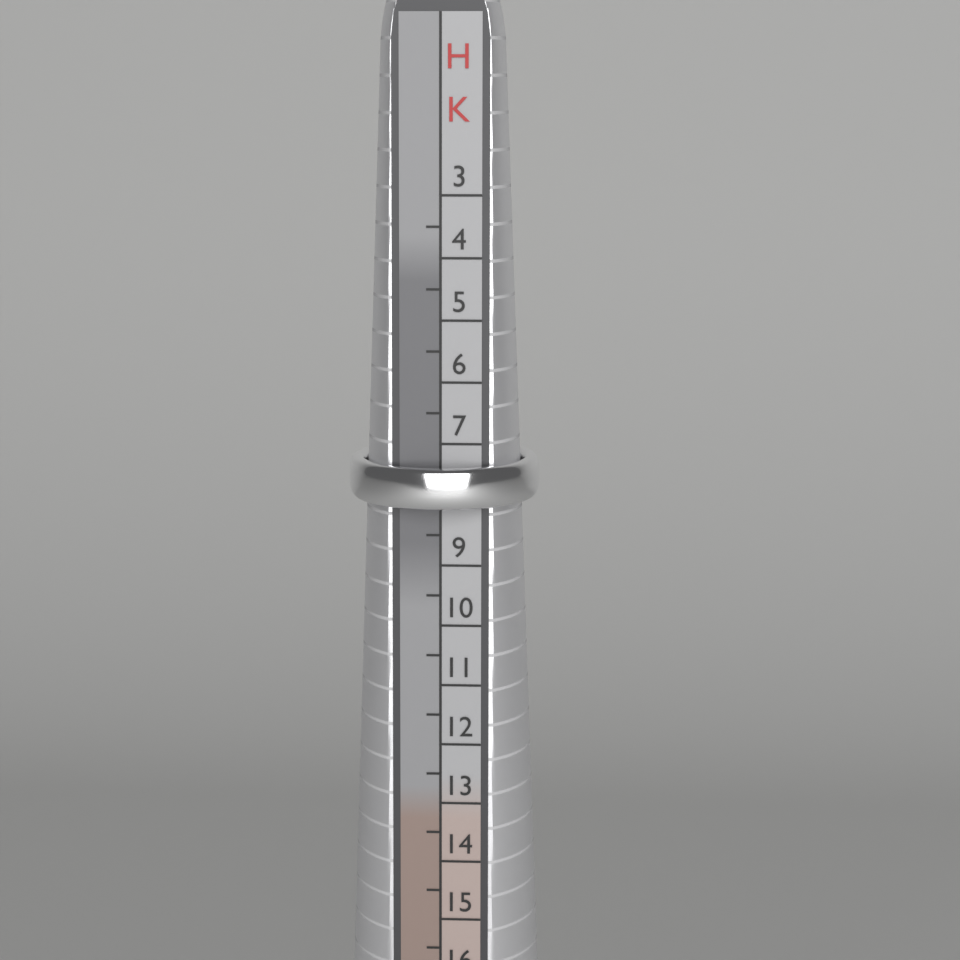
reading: 8.0 HK
